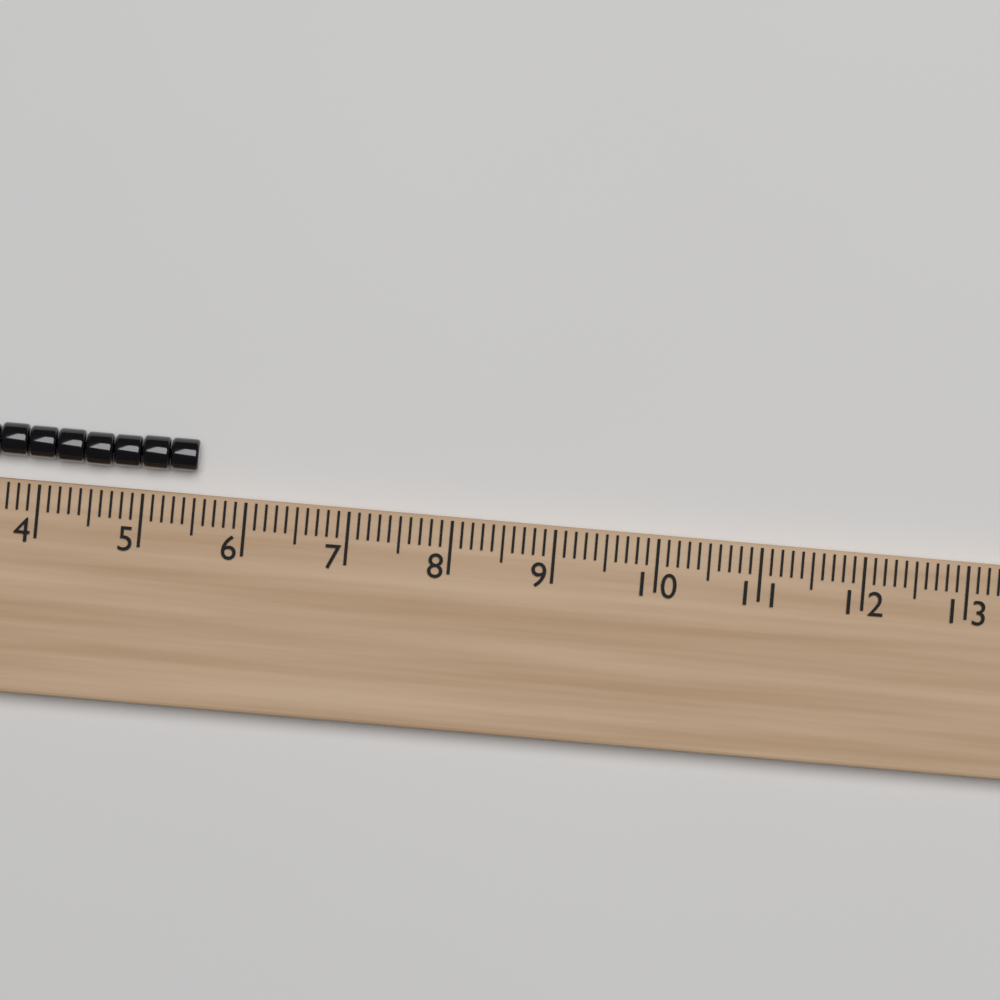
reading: 5.5 (no unit)
